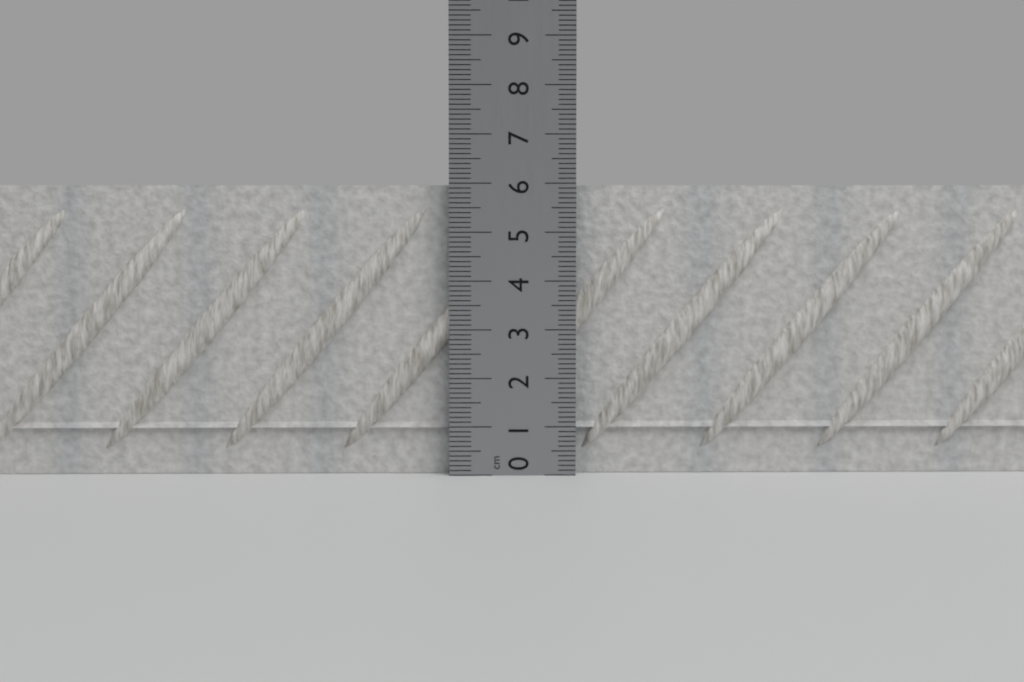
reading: 6.0 cm
